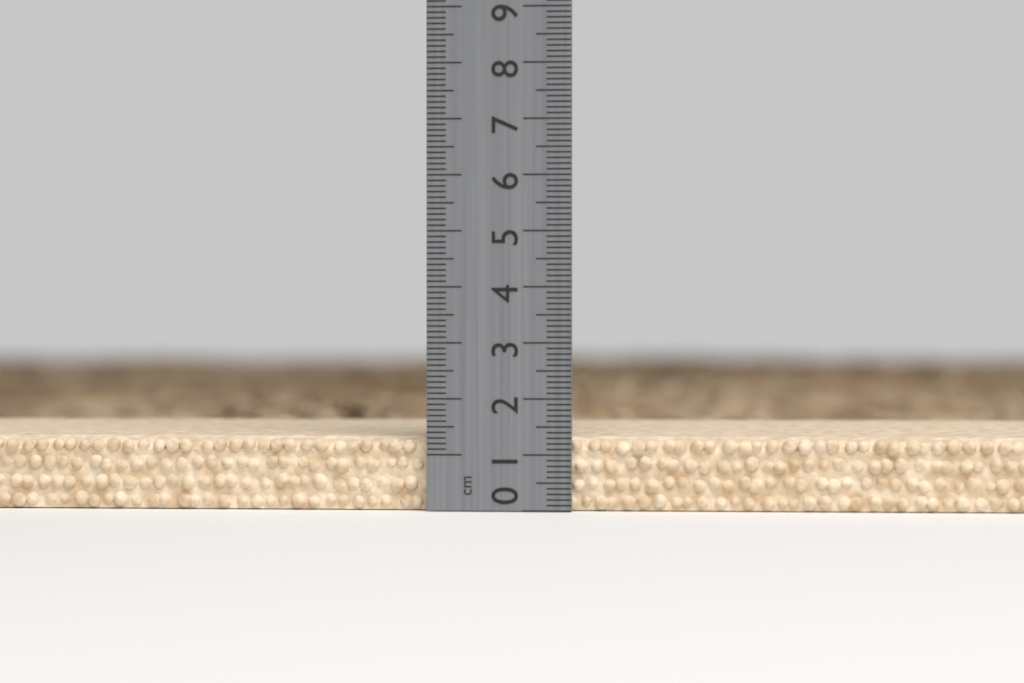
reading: 1.3 cm
